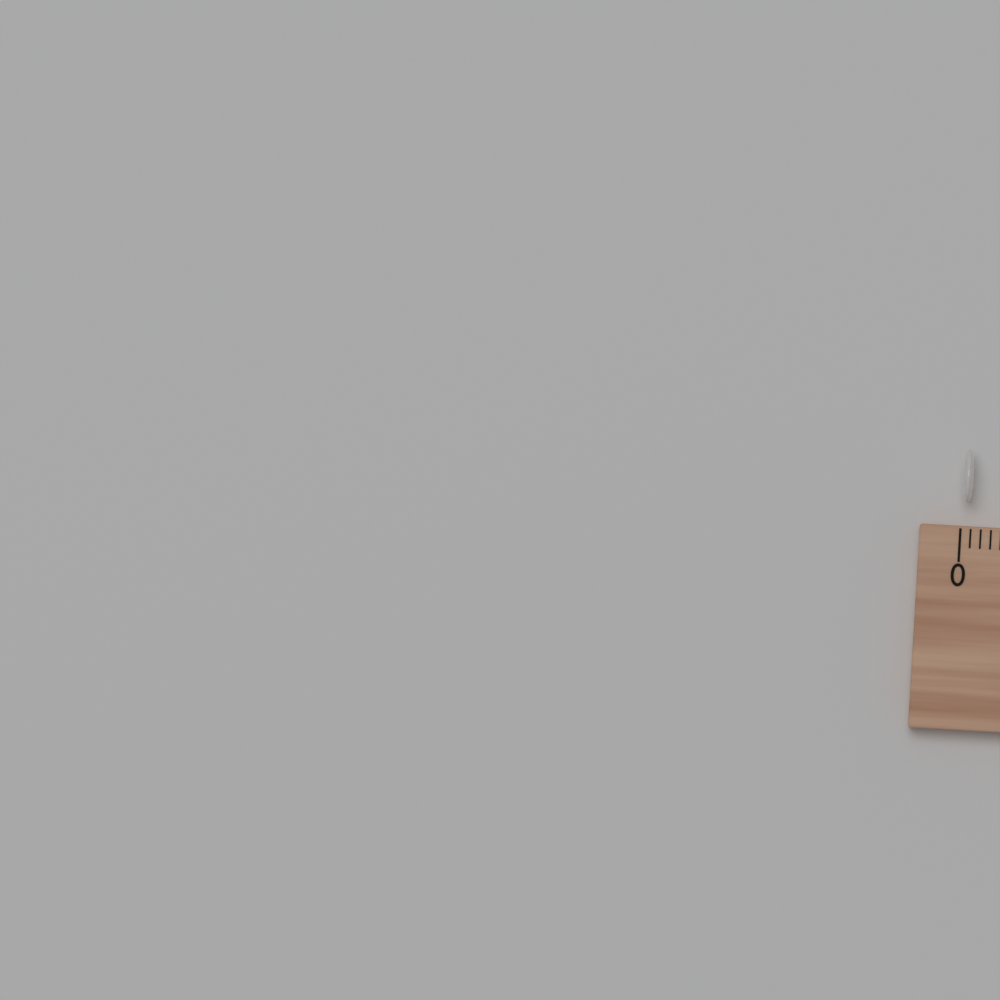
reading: 0.1 cm
